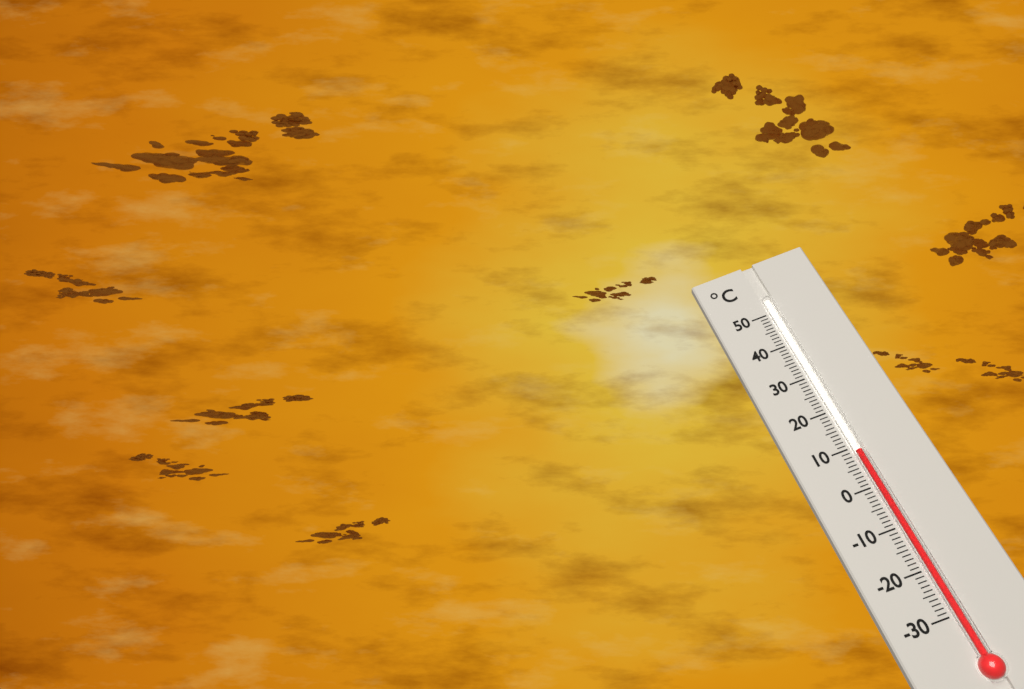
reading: 9 °C
